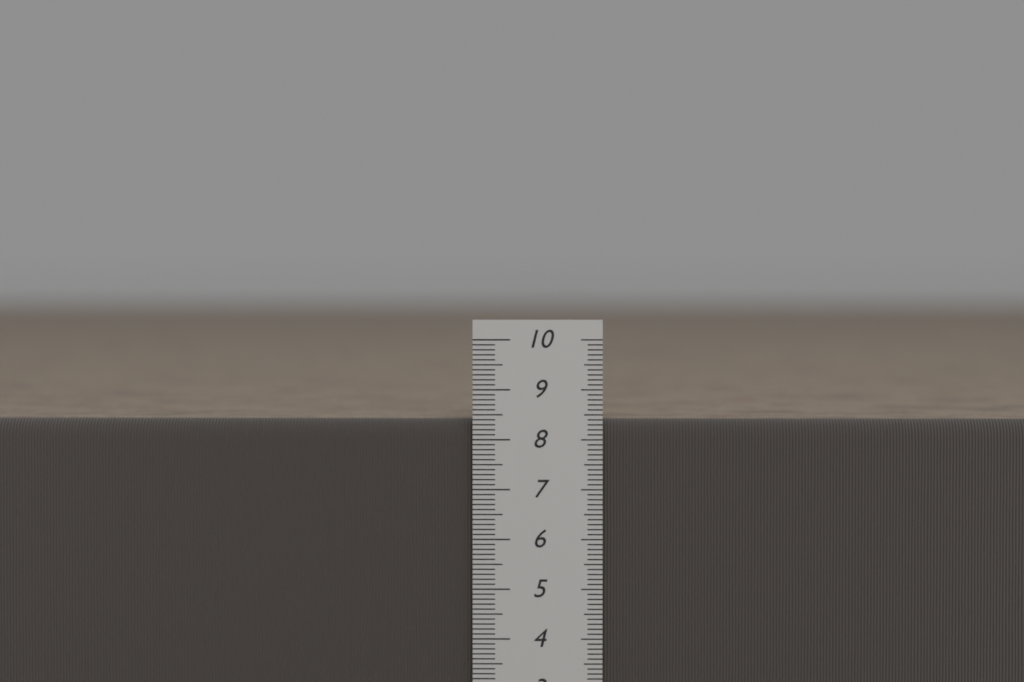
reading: 8.4 cm
